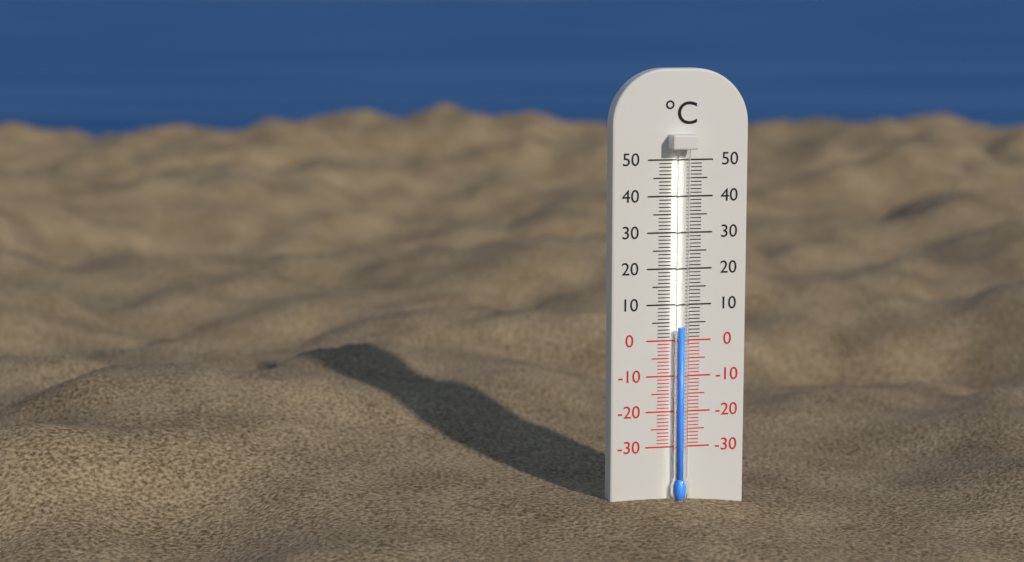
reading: 4 °C
